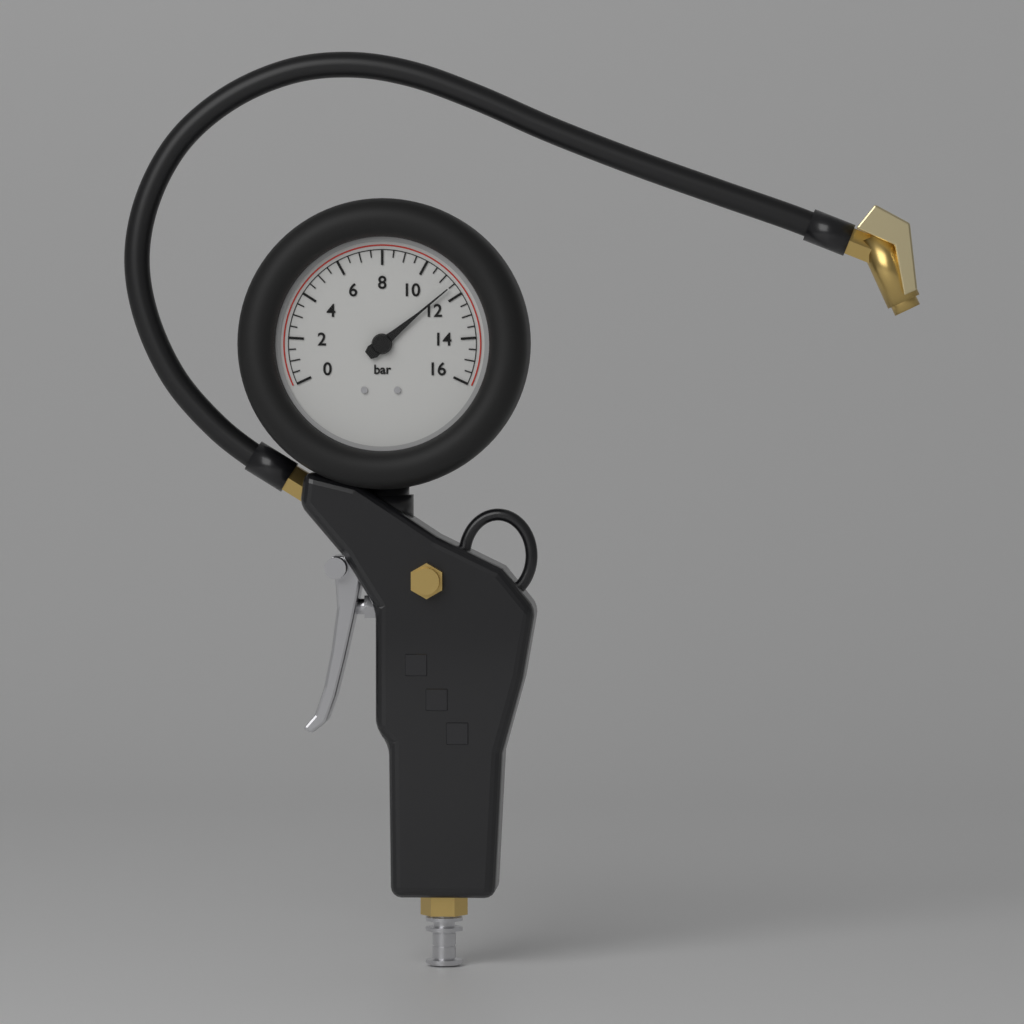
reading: 11.5 bar
